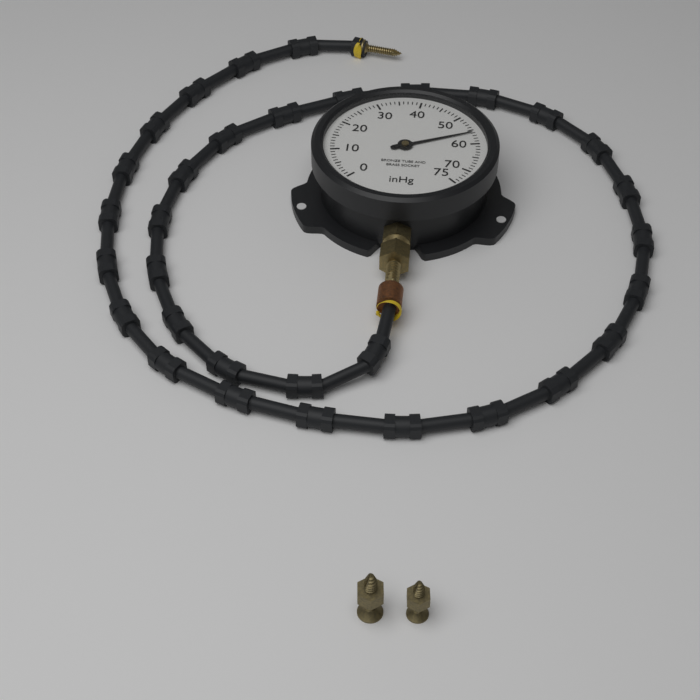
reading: 56 inHg
